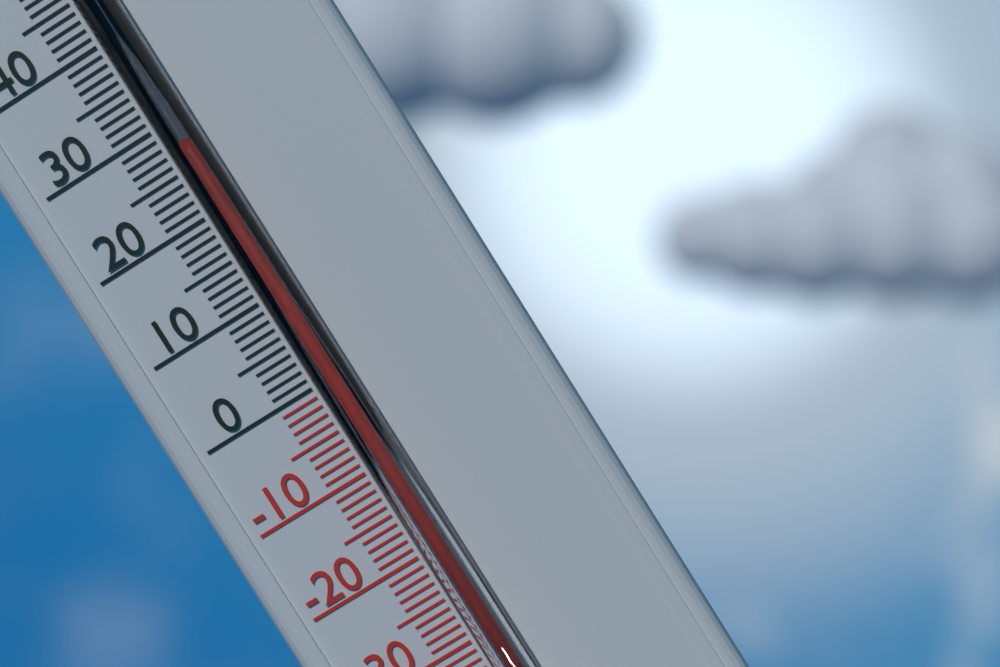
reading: 26 °C
